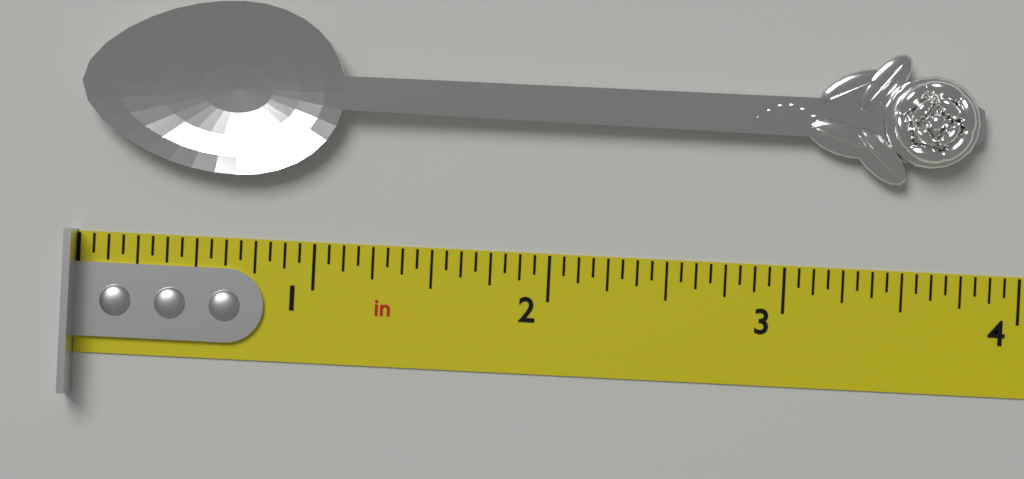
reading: 3.8125 in
